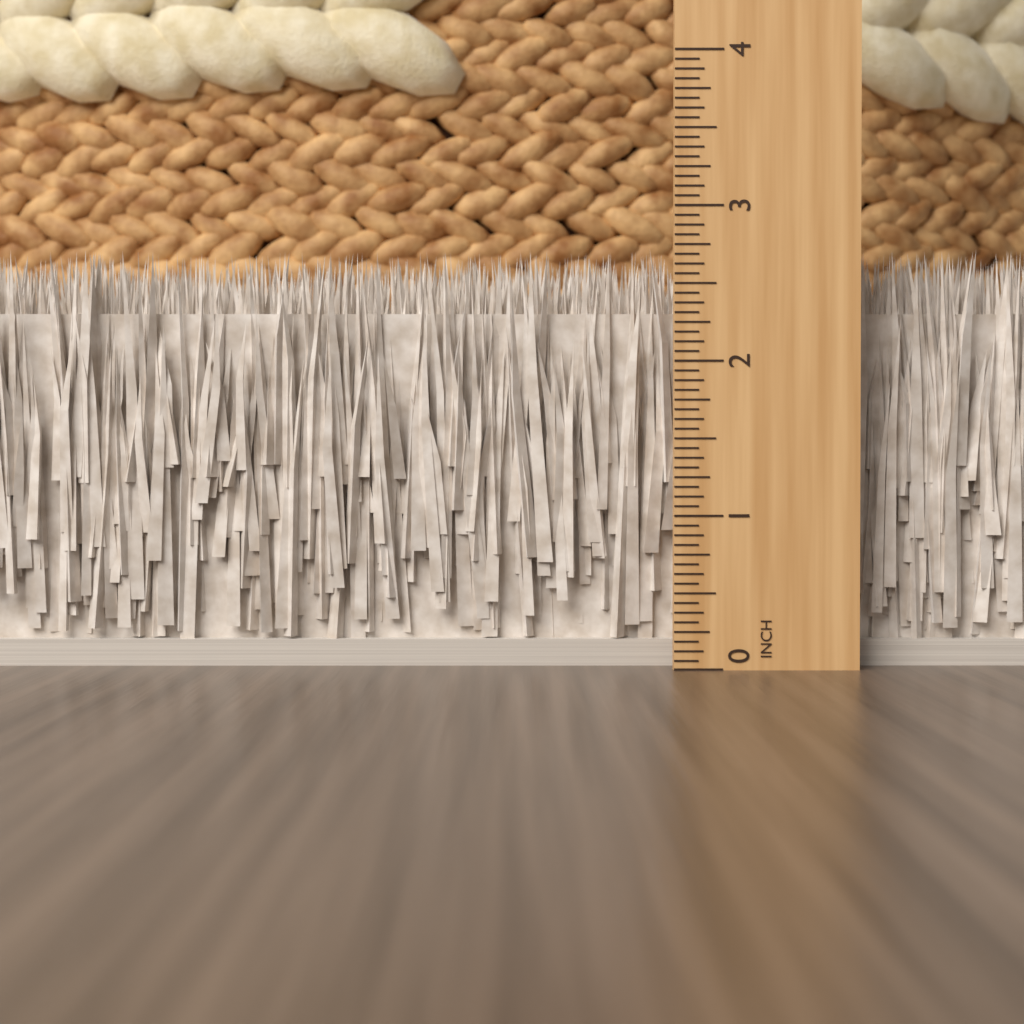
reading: 2.7500 in
